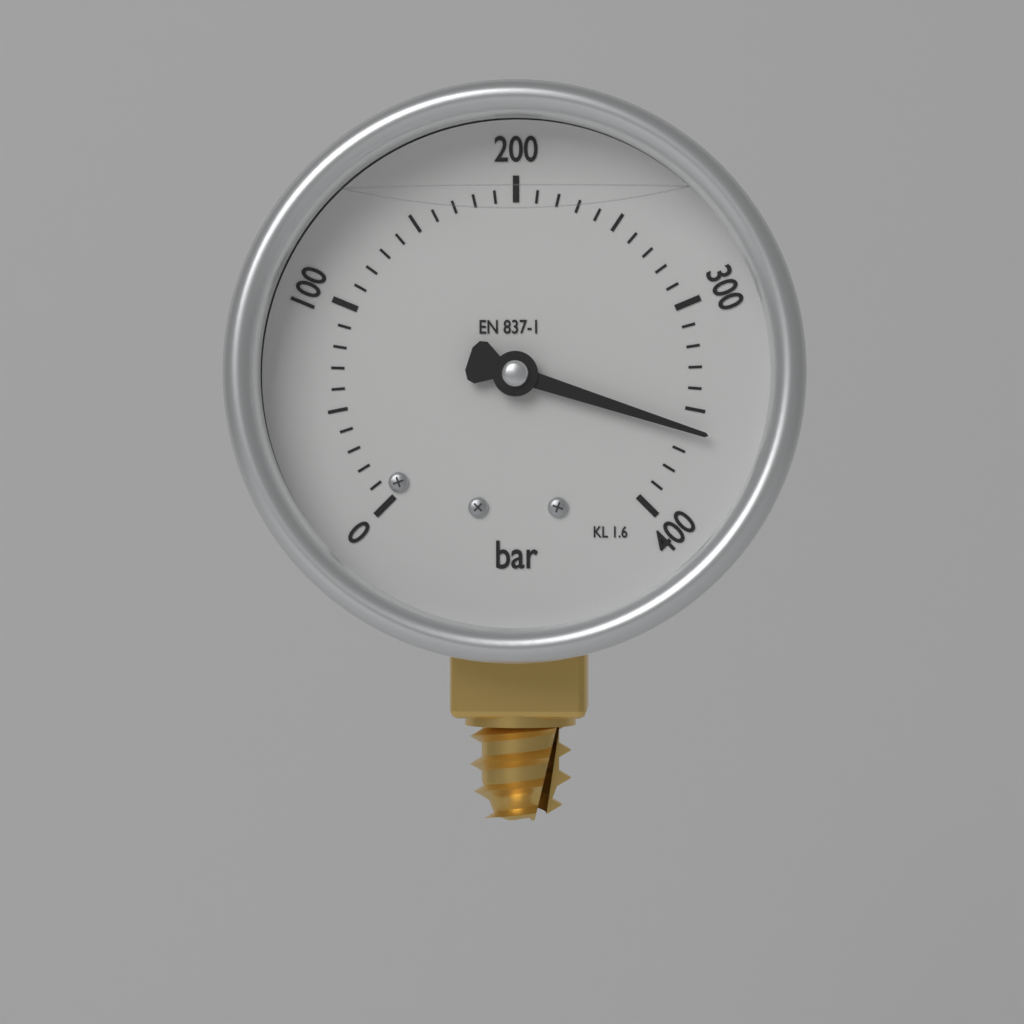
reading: 360 bar
